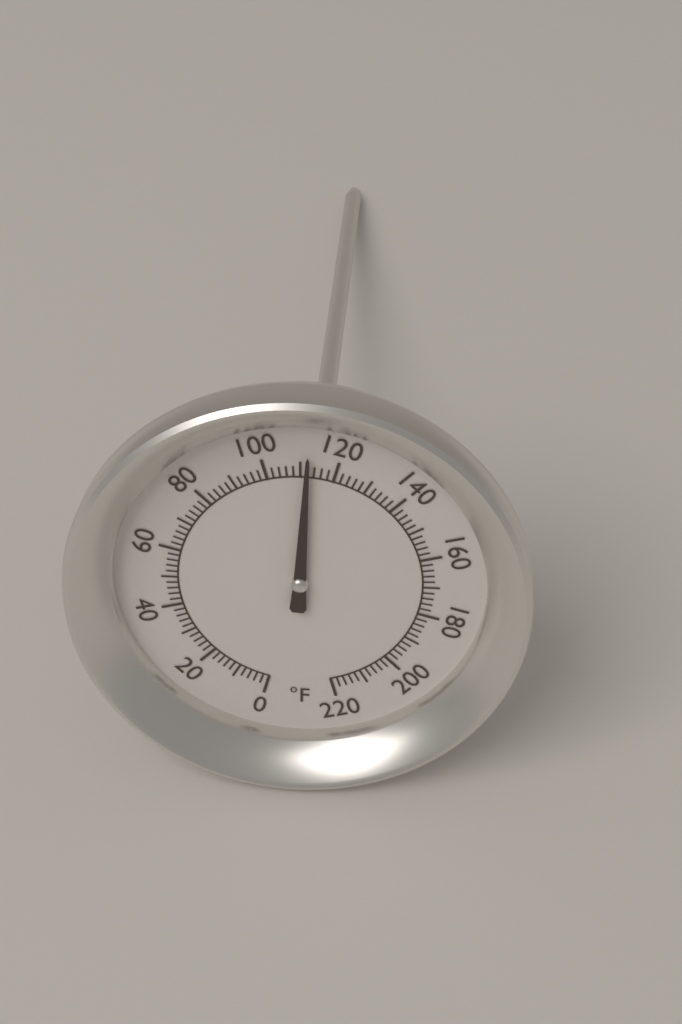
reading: 112 °F
